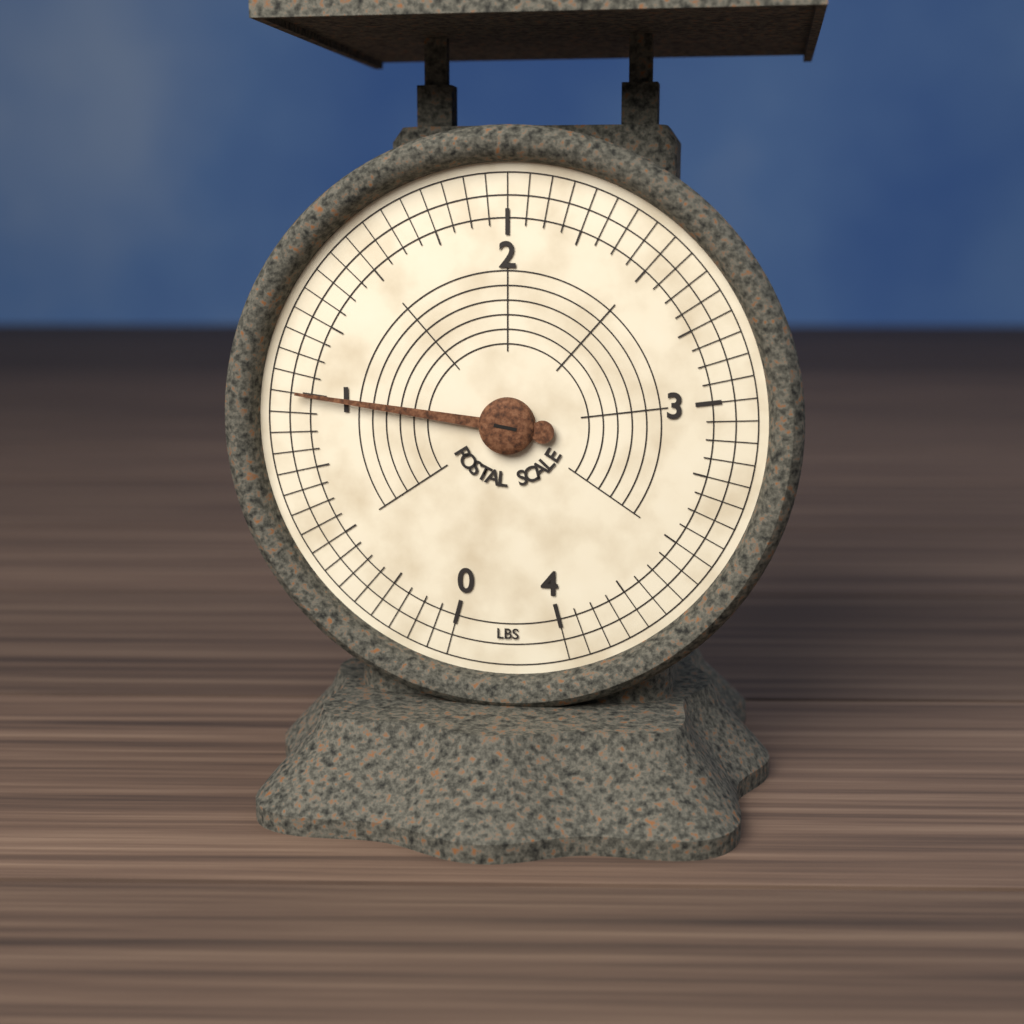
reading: 1.0000 lbs
